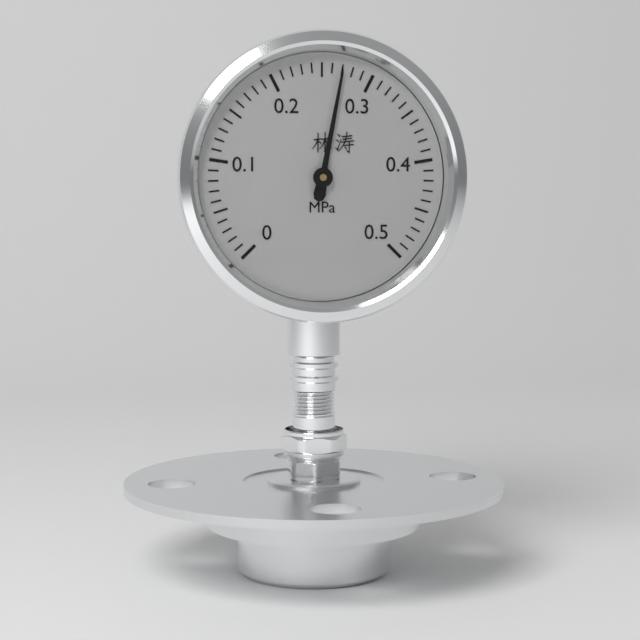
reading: 0.27 MPa
